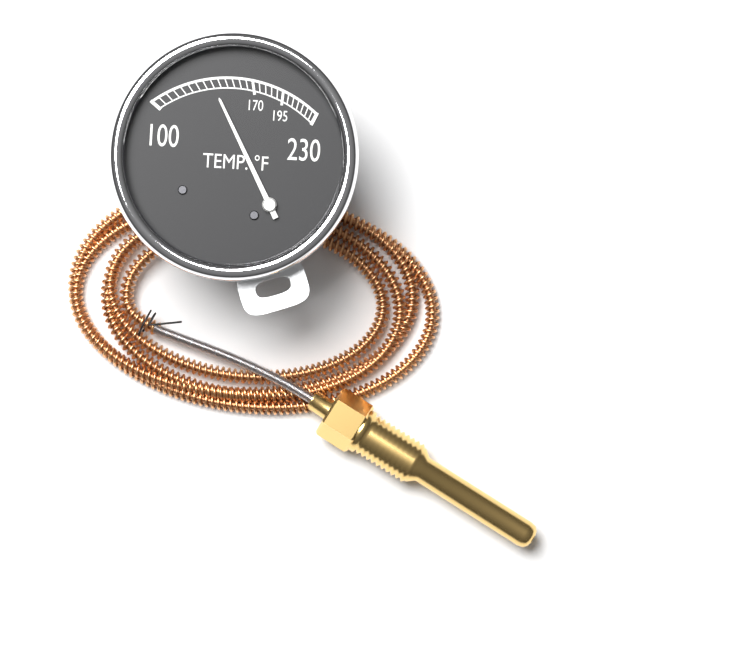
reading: 140 °F
